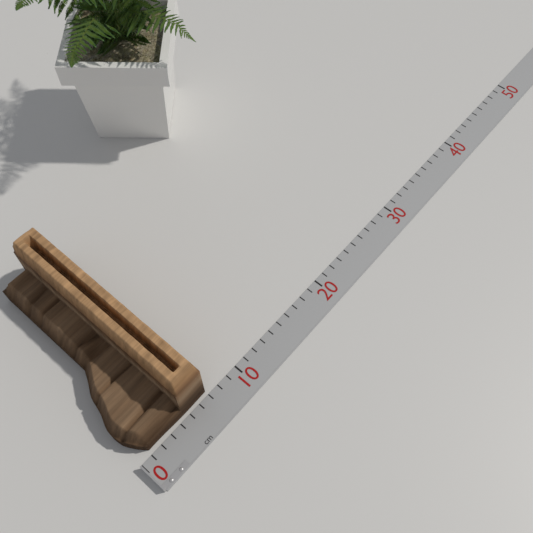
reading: 7 cm
